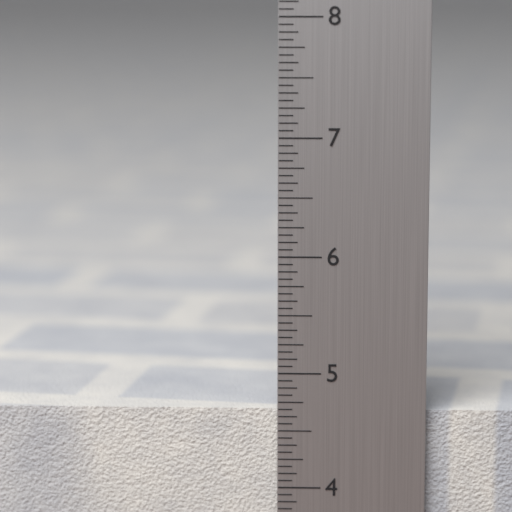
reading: 4.6875 in
